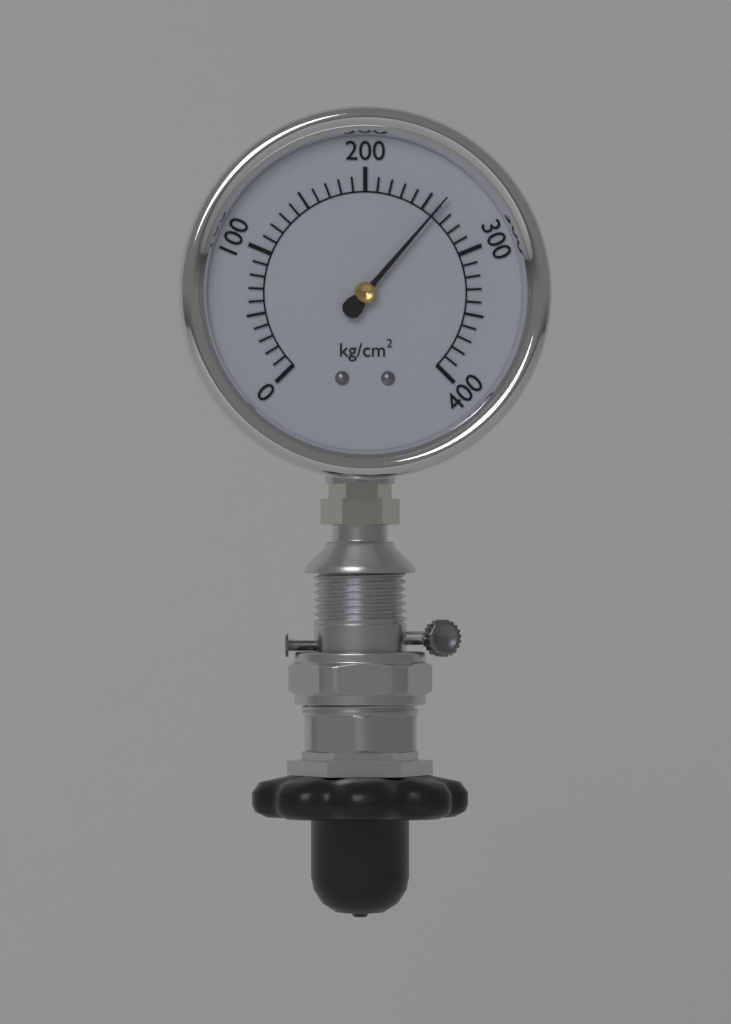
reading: 260 kg/cm²
